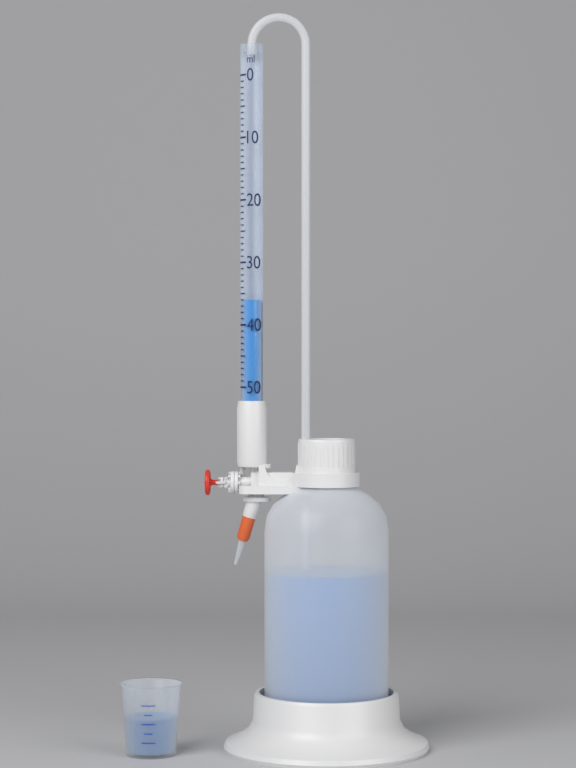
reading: 36 ml
